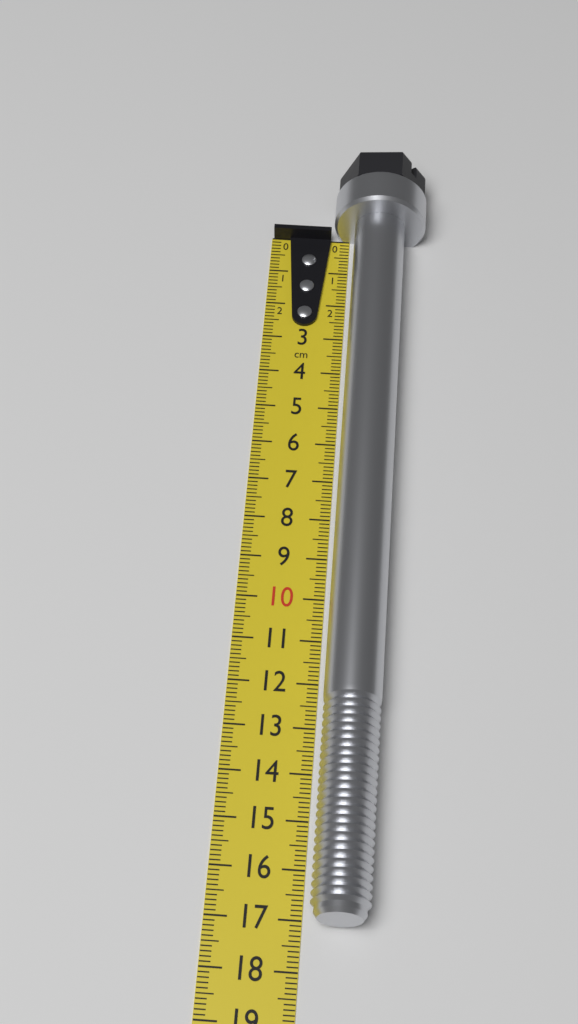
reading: 17.1 cm
